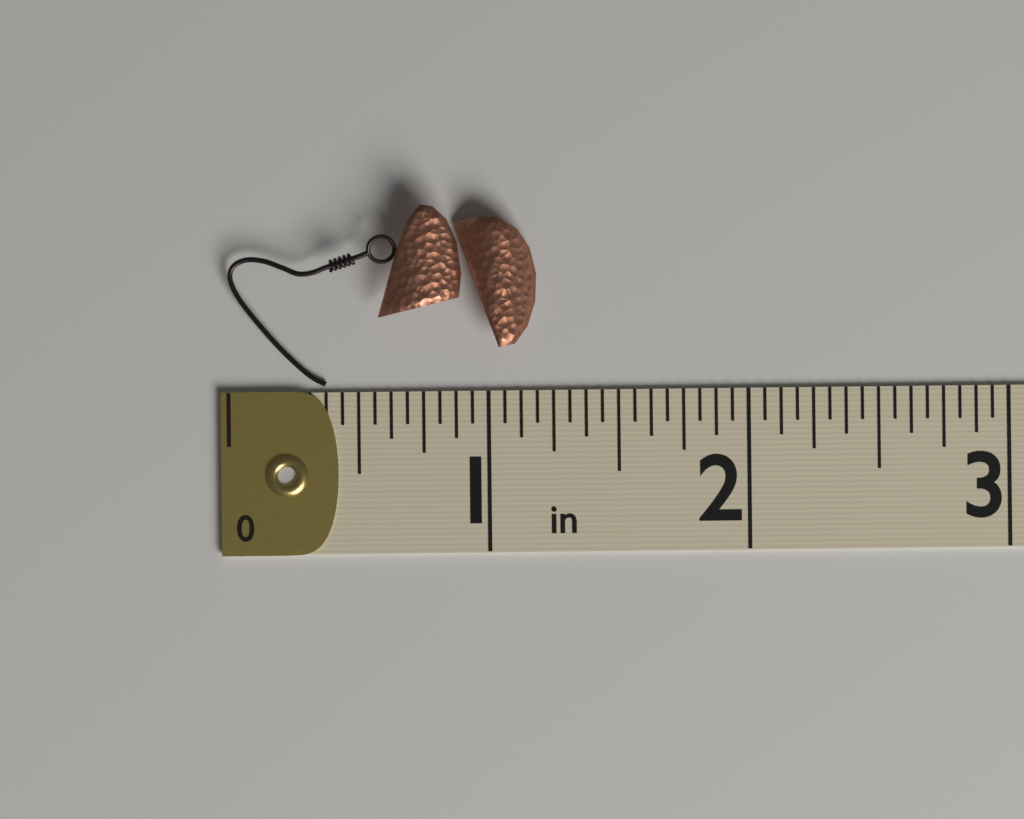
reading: 1.1875 in
